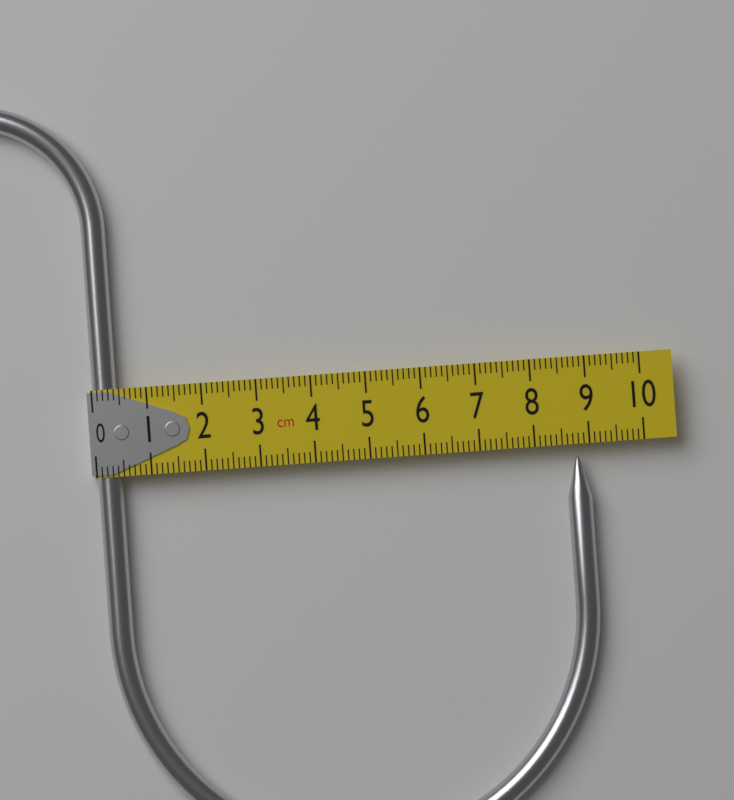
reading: 9.0 cm
